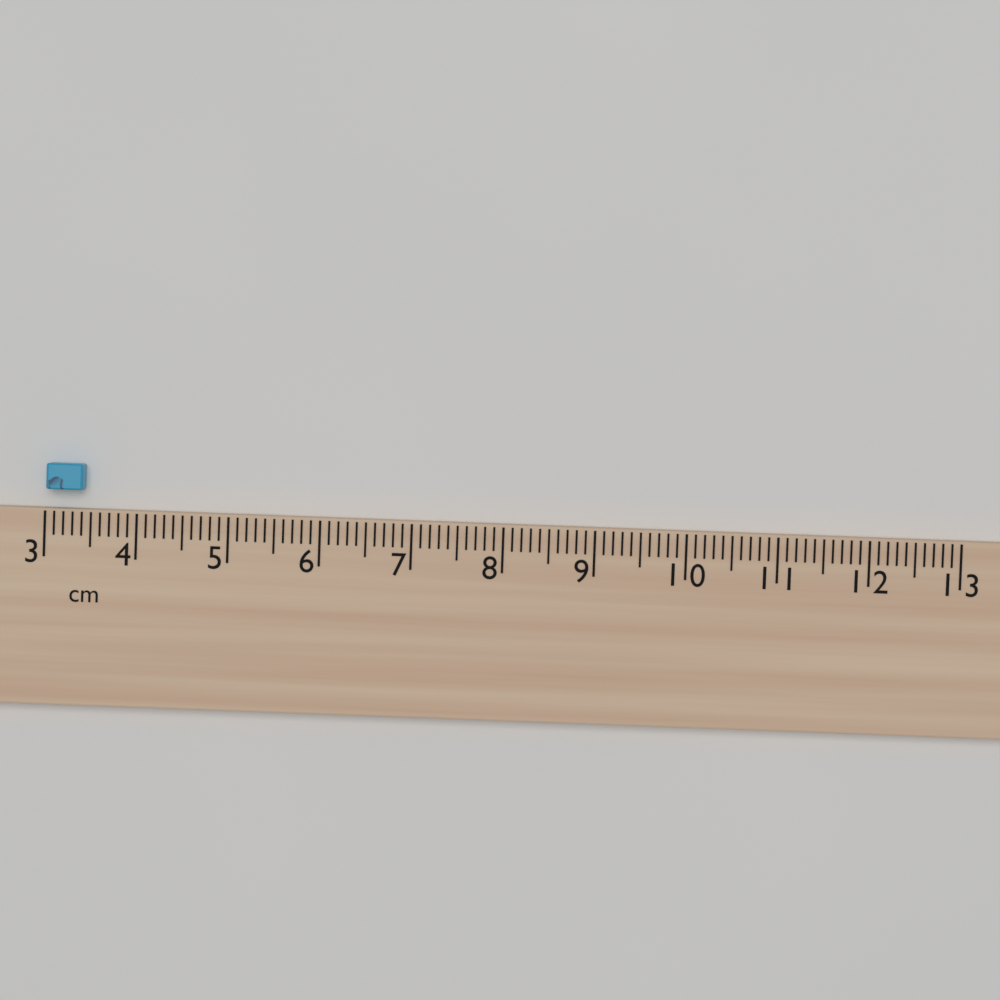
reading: 3.4 cm
